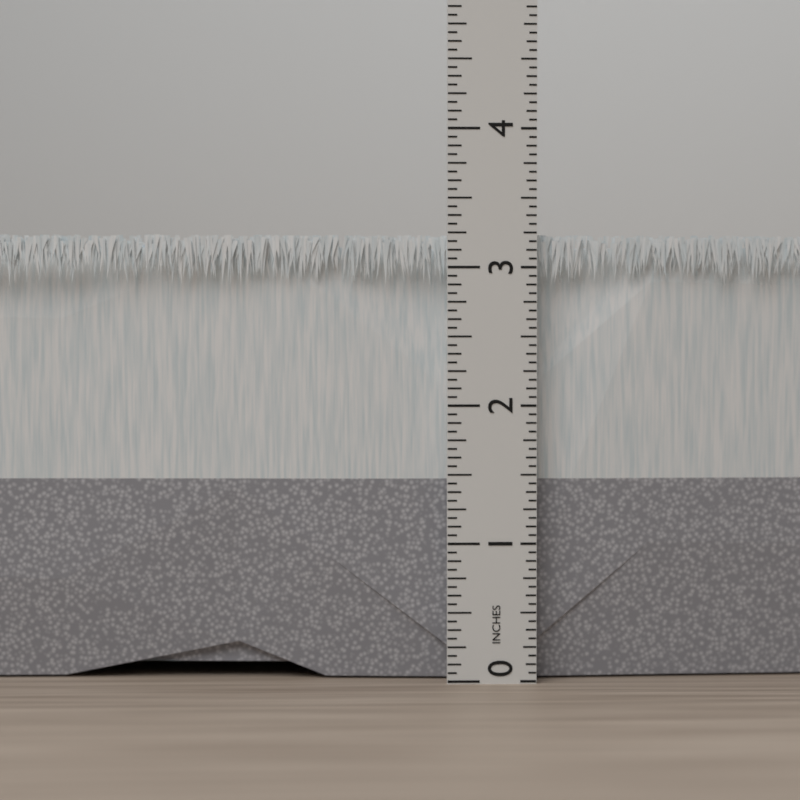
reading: 3.2500 in
